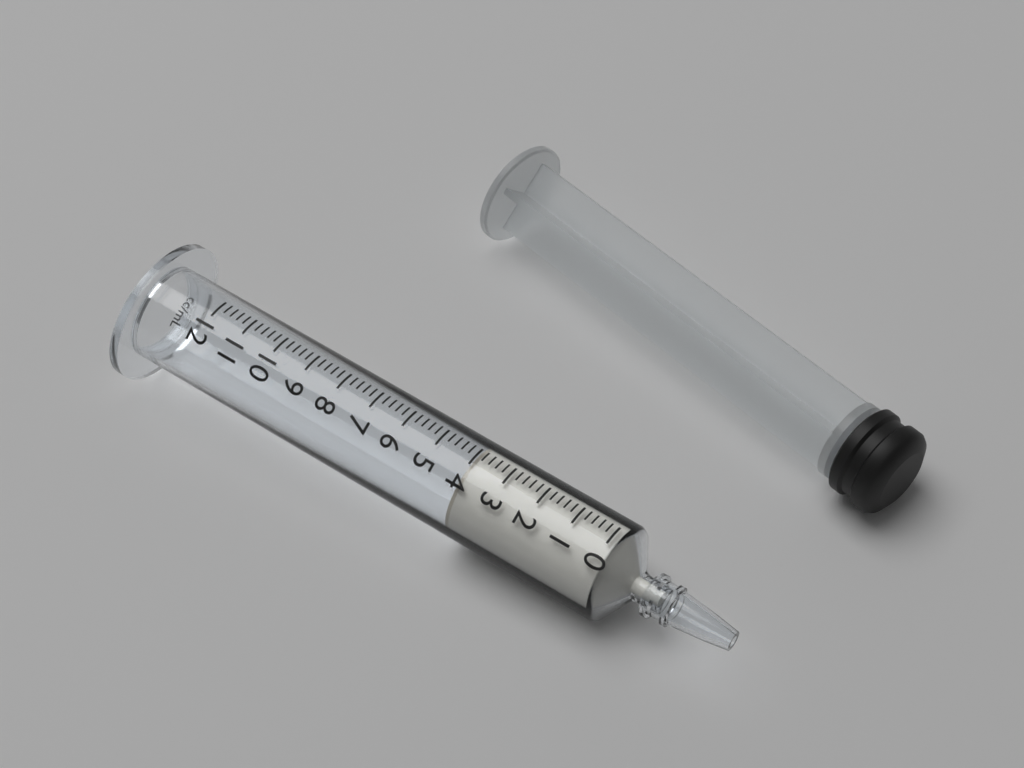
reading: 4.0 ml
